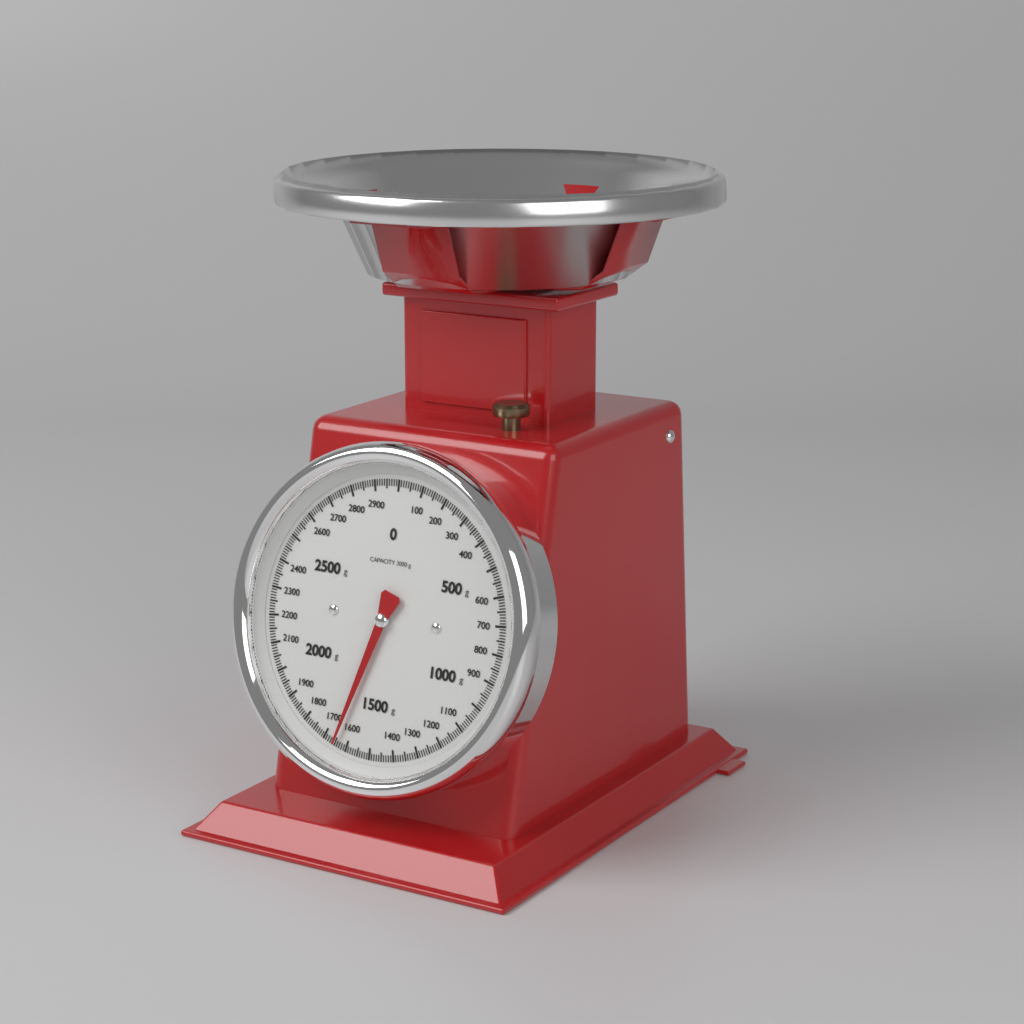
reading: 1650 g
